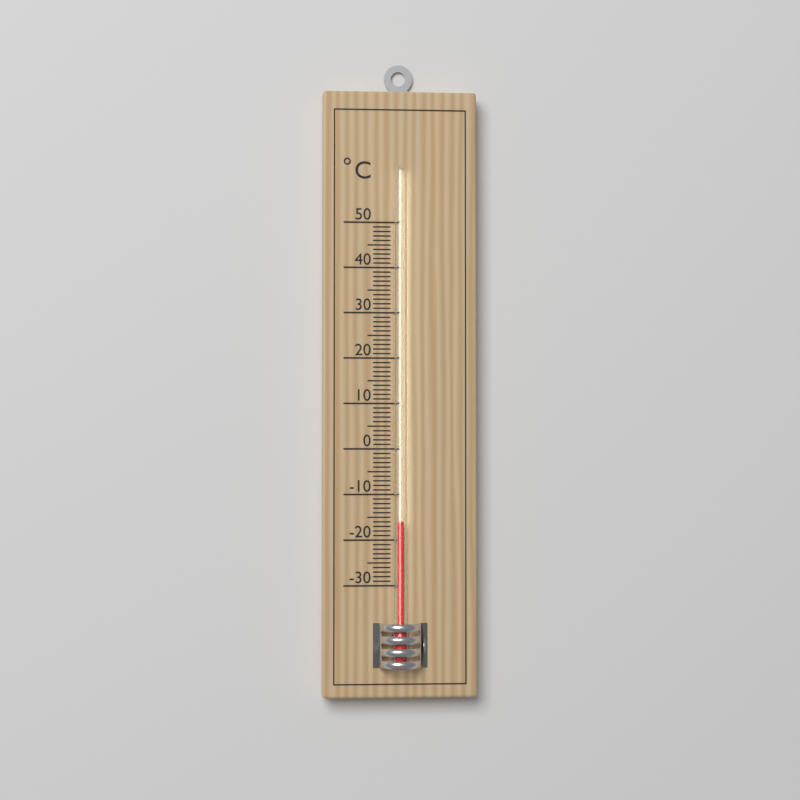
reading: -16 °C
